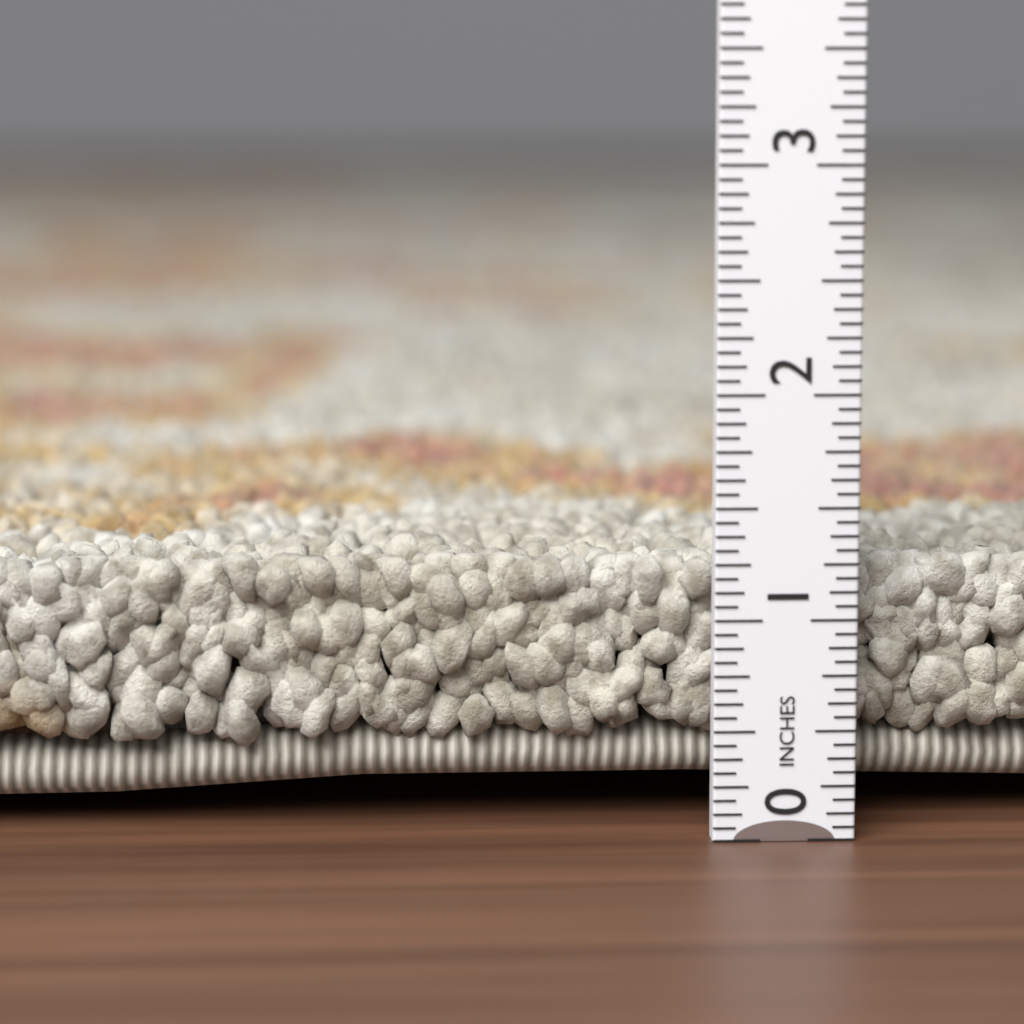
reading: 1.2500 in
